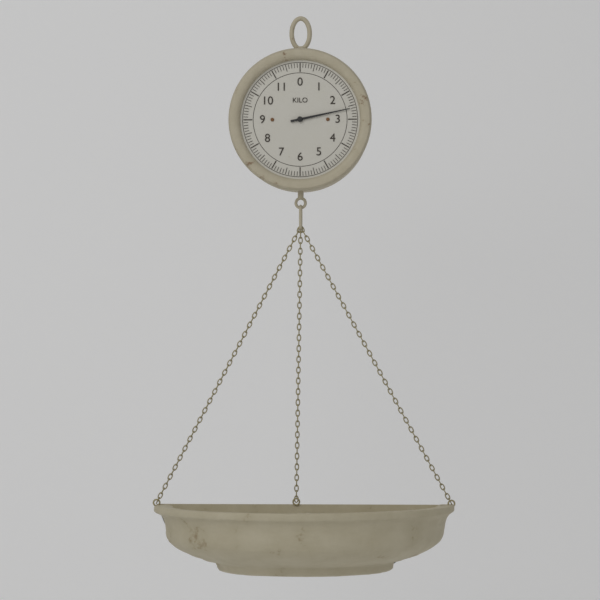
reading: 2.6 kg
